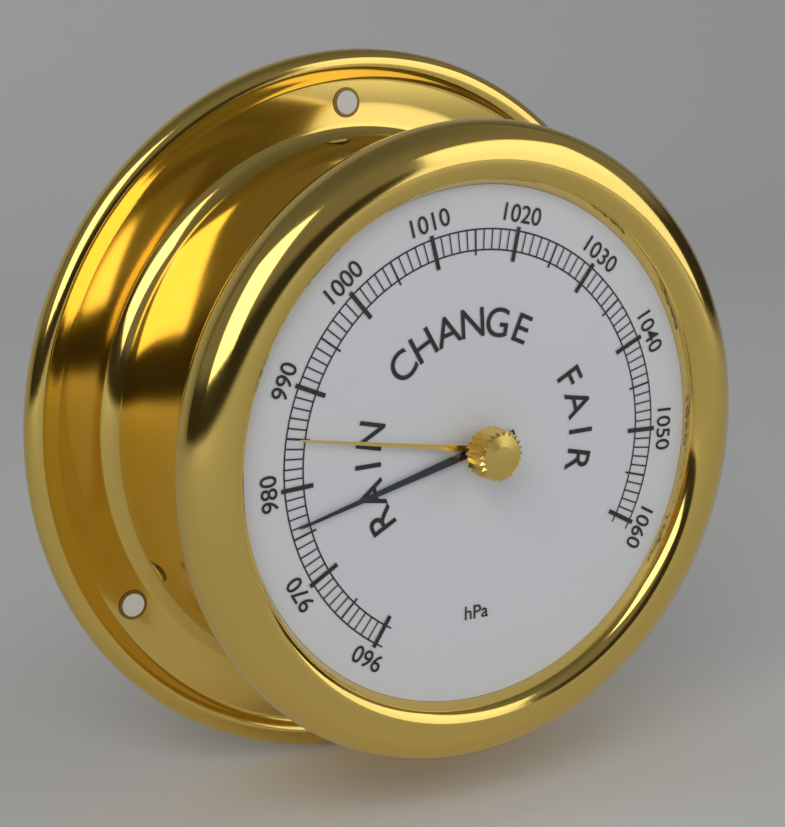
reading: 976 hPa
